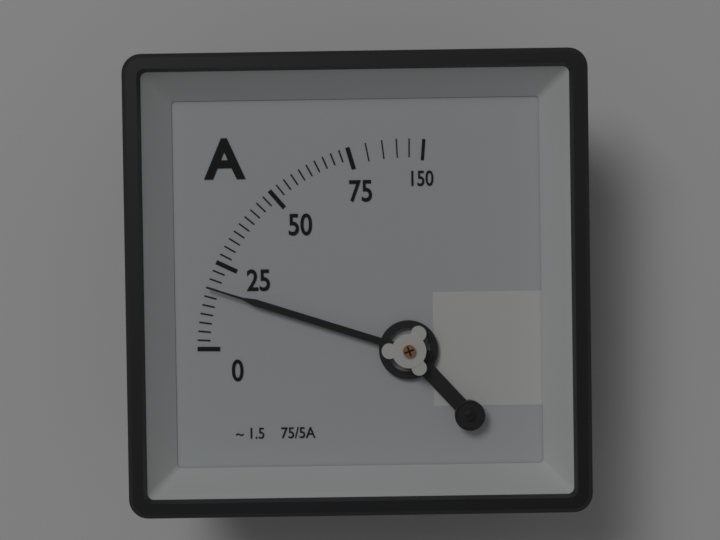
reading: 17.5 A
